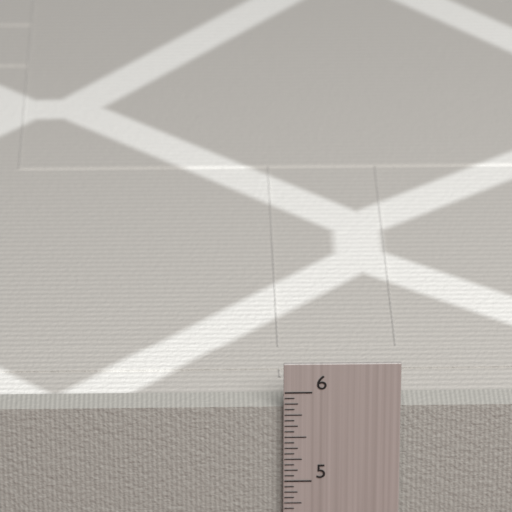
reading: 5.8125 in
